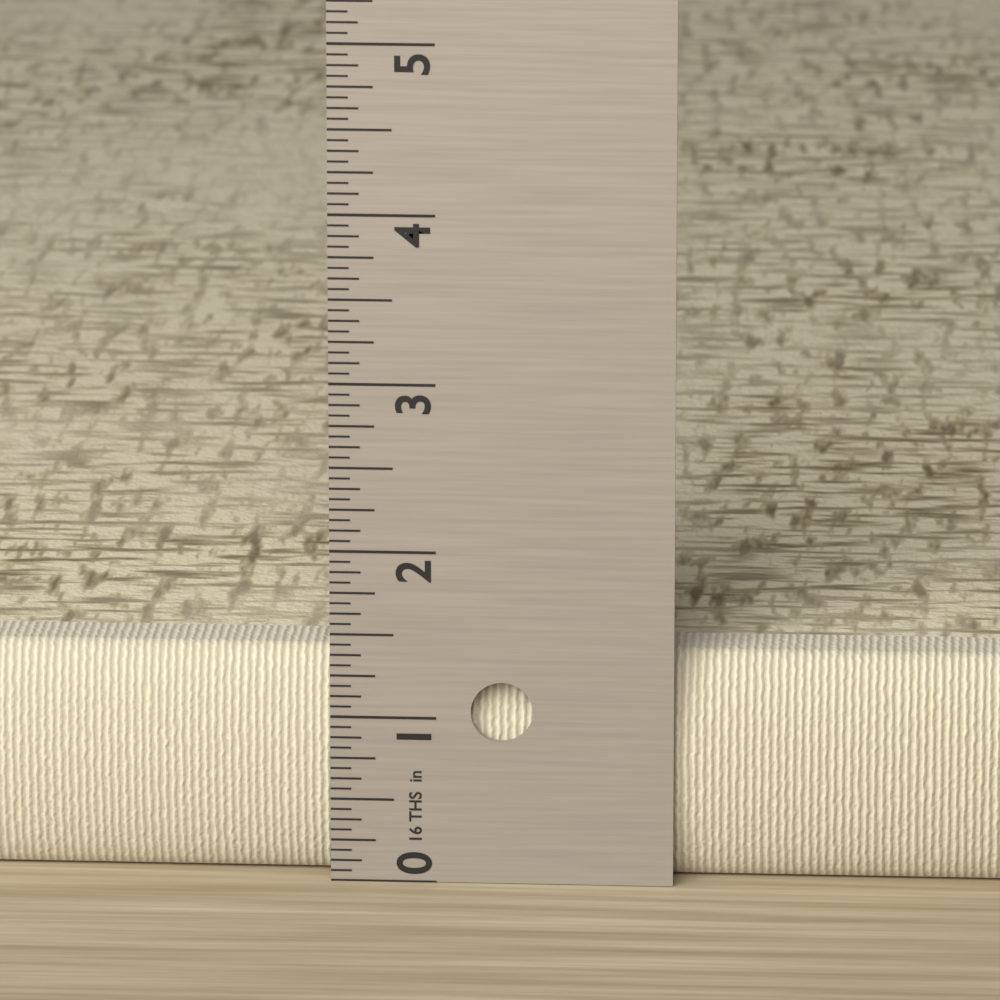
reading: 1.3750 in
